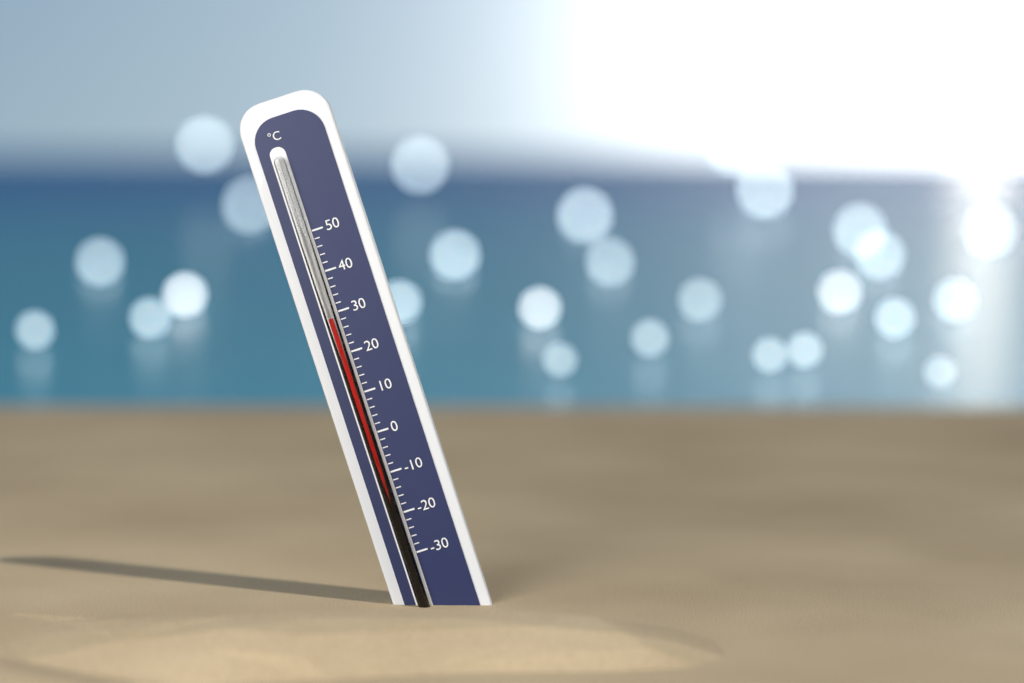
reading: 29 °C
